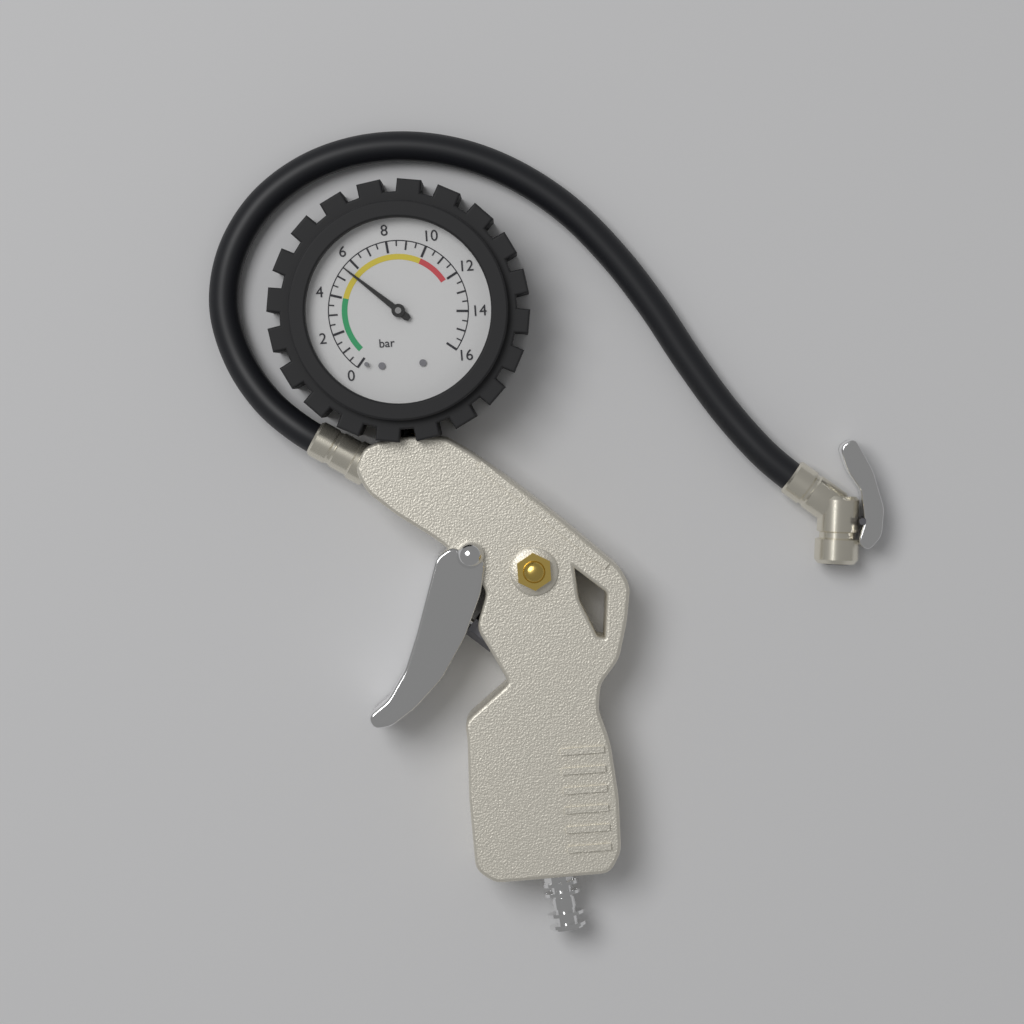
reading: 5.5 bar
